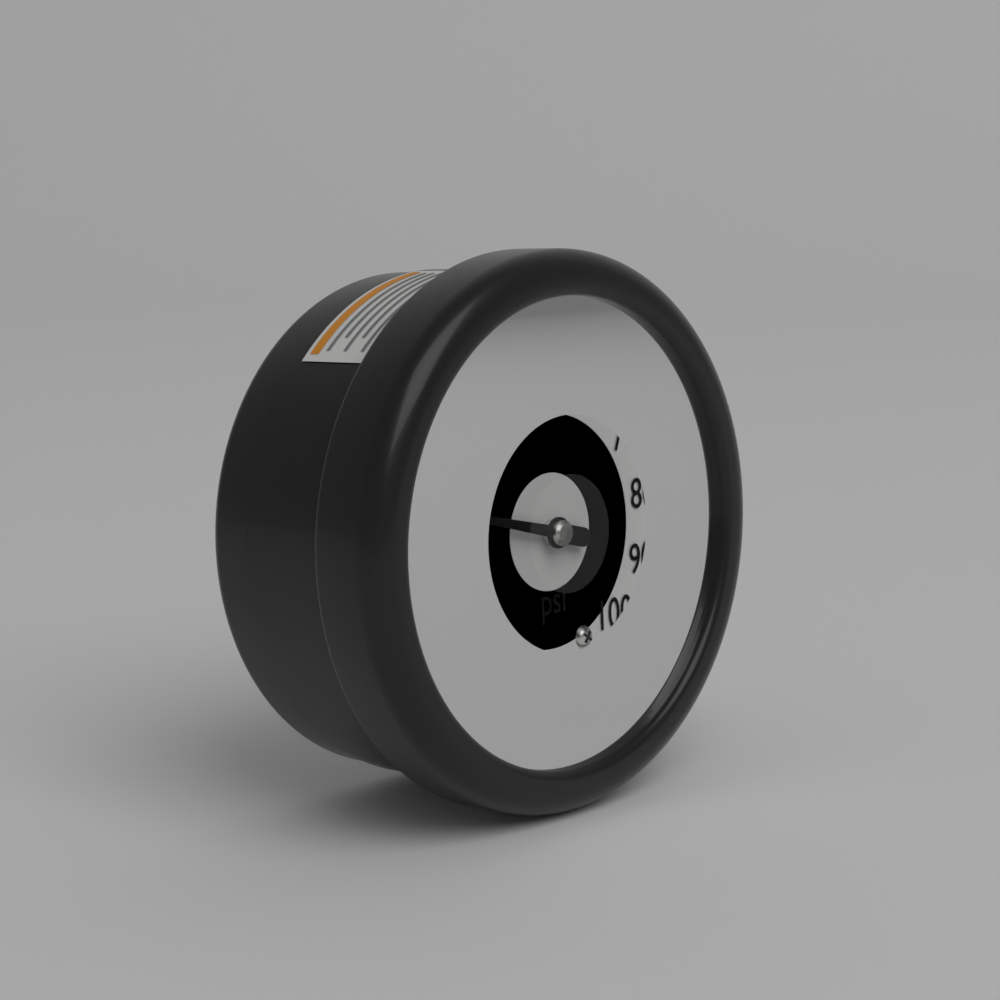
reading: 22 psi
